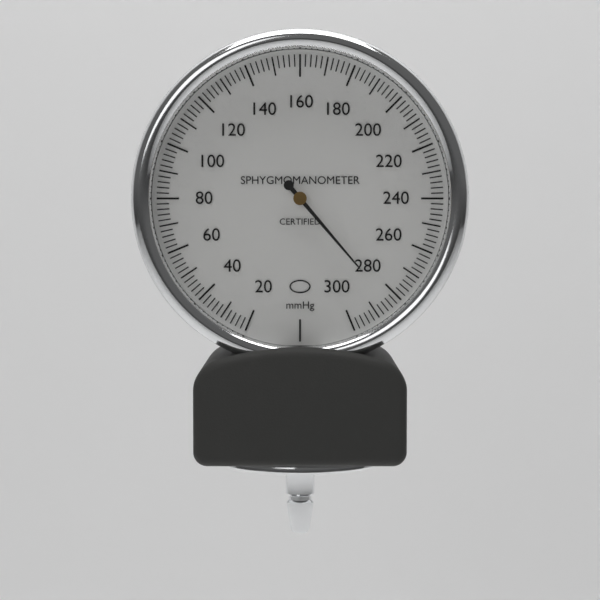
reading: 284 mmHg
